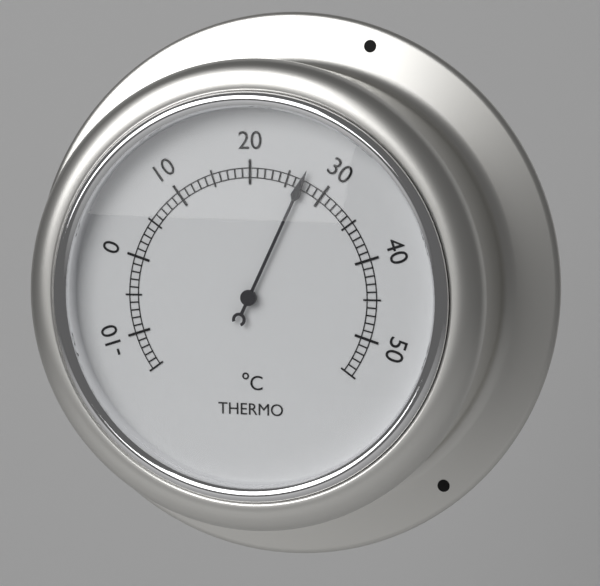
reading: 27 °C
